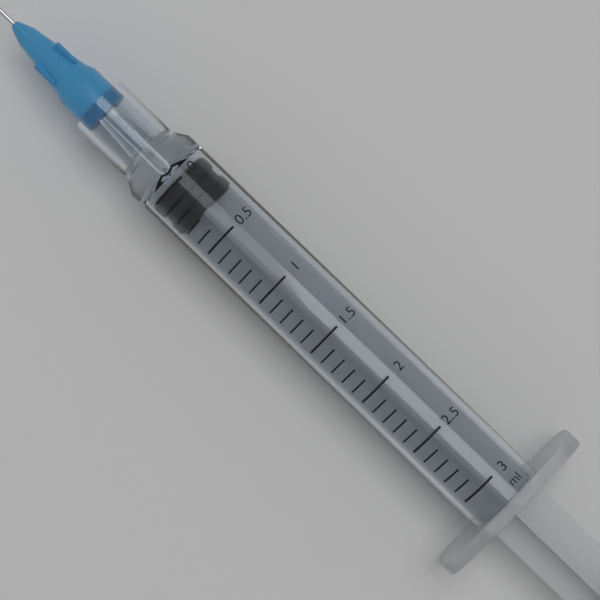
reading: 0.0 ml
